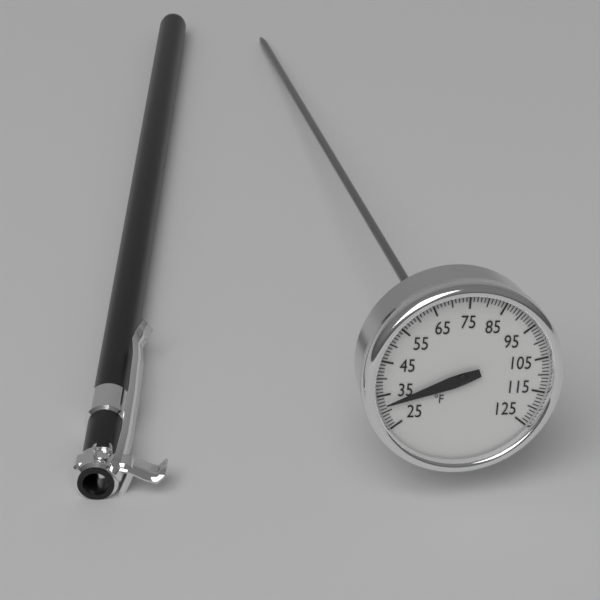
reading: 32 °F
